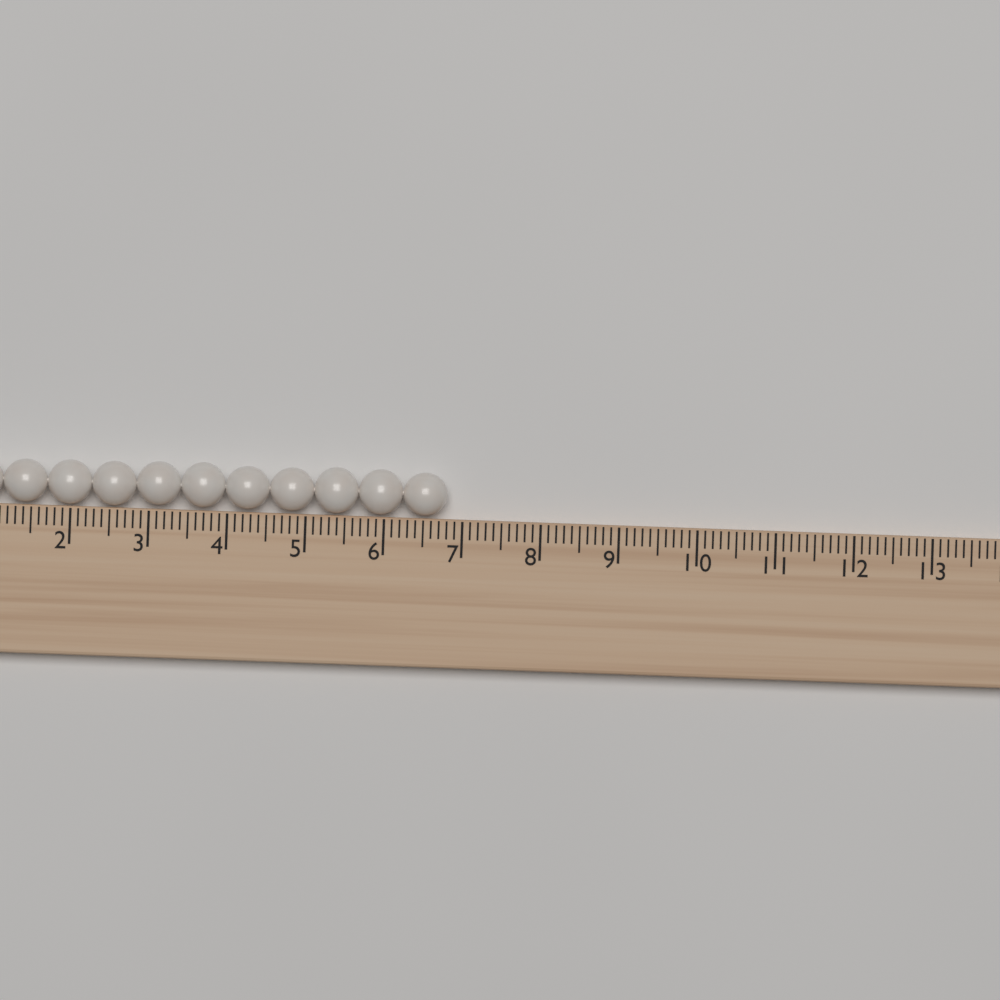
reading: 6.8 (no unit)
